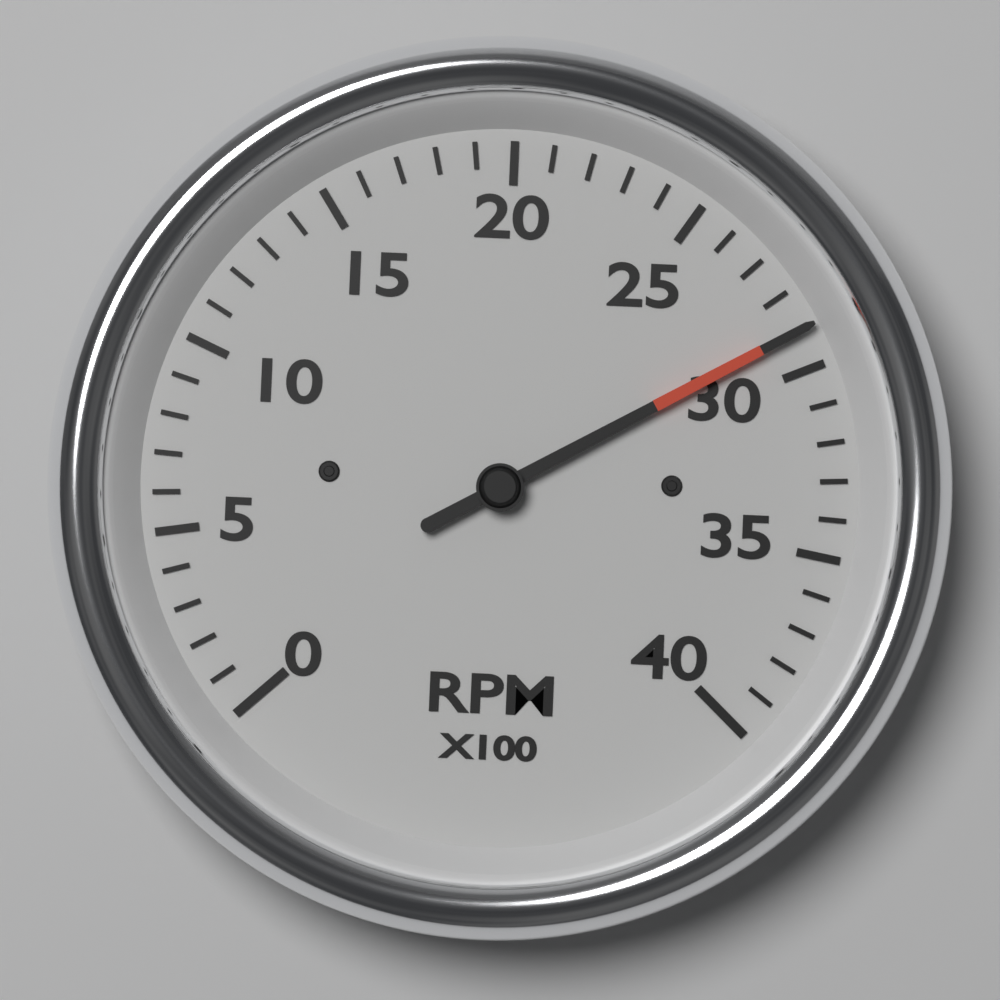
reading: 2900 RPM
